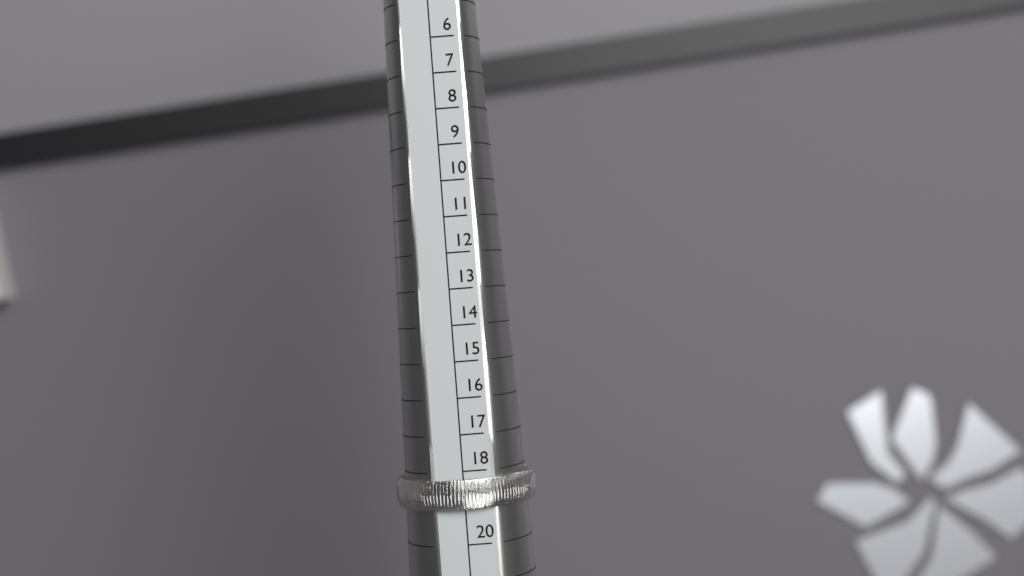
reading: 19 (no unit)
